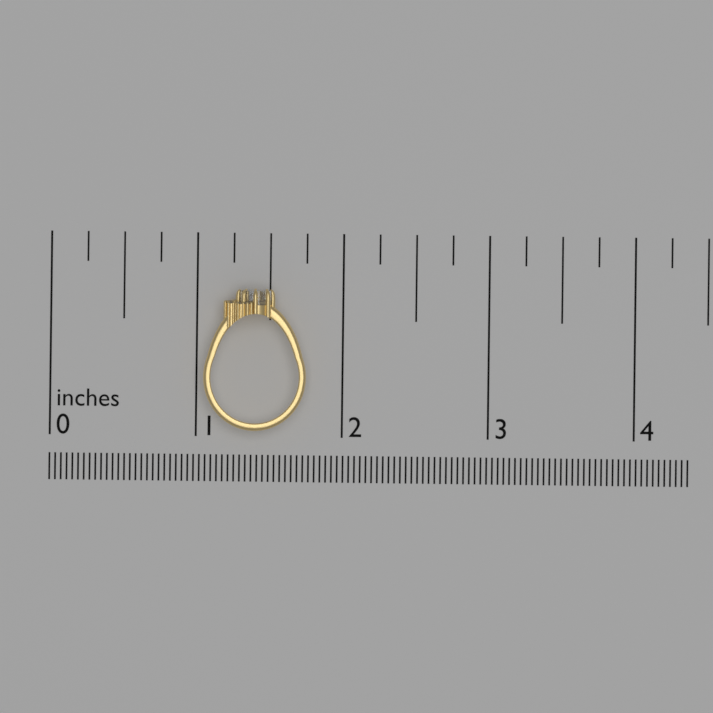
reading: 1.75 in
